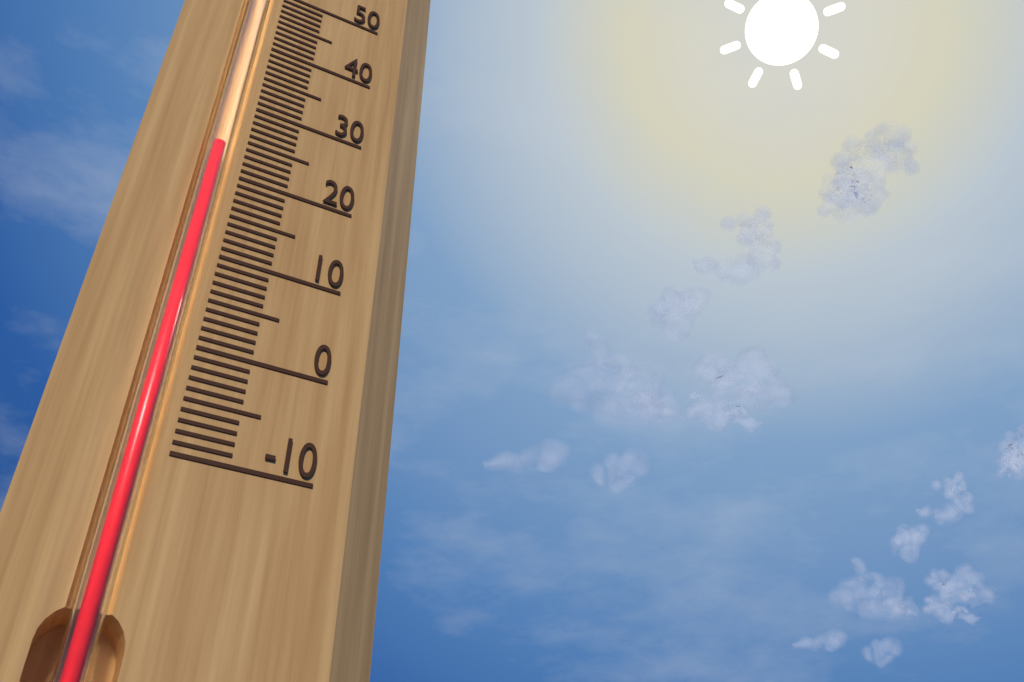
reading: 23 (no unit)
